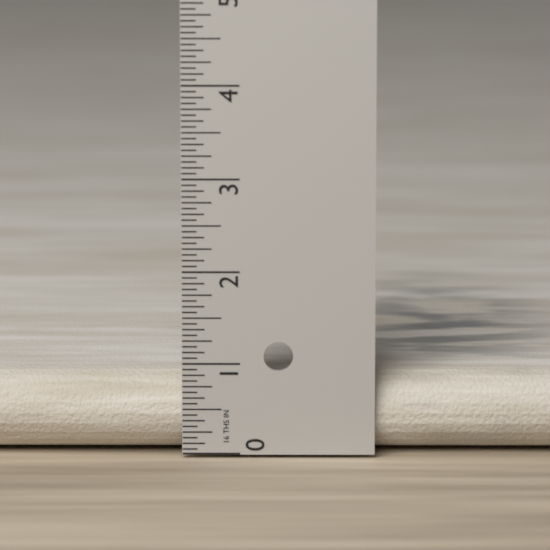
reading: 0.8750 in
